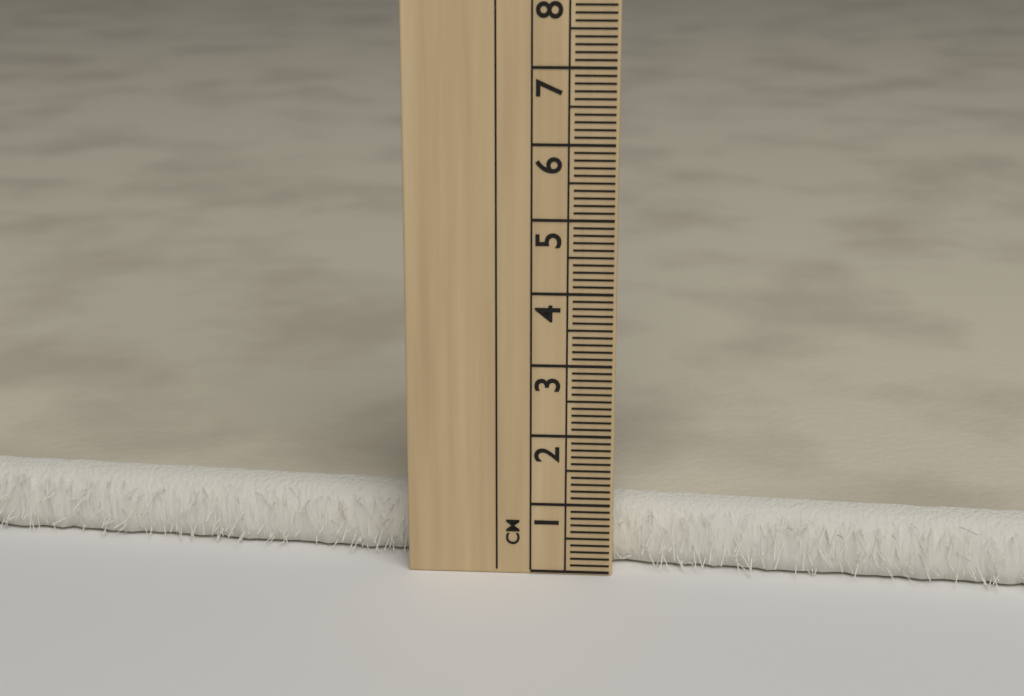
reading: 0.9 cm
